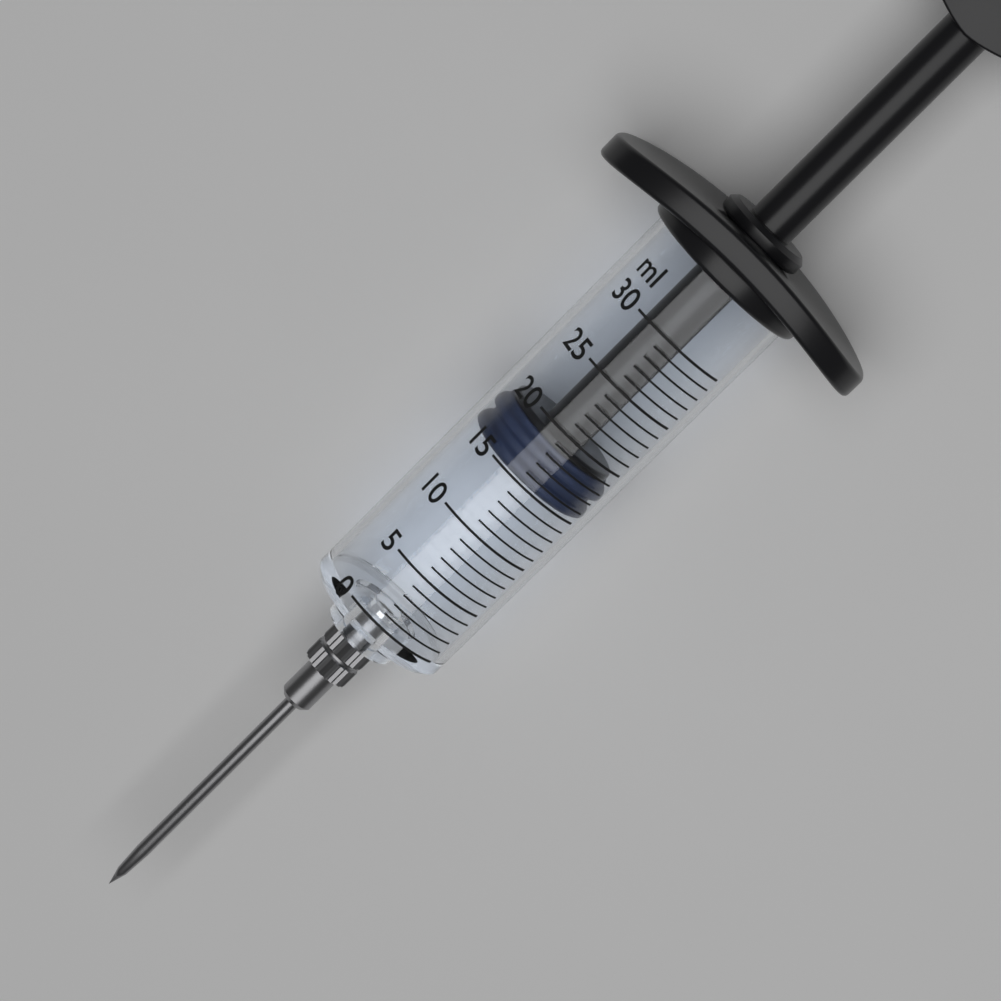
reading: 15 ml
